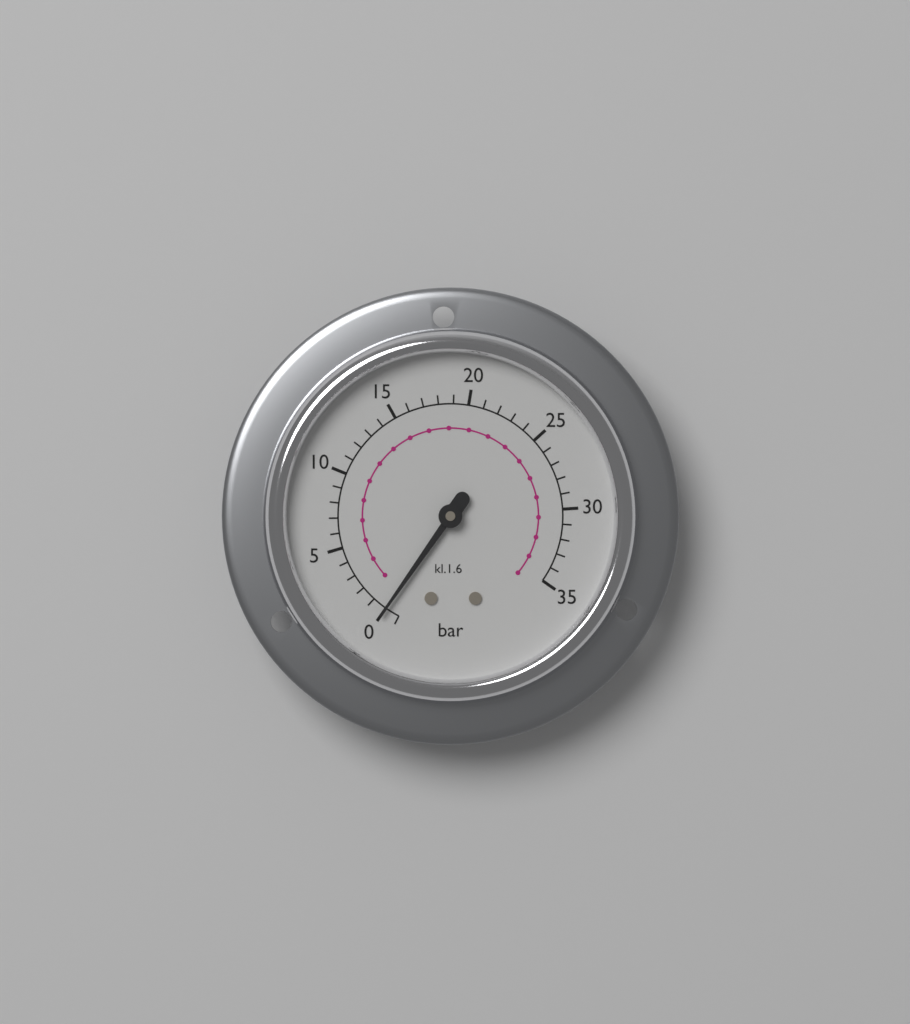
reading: 0 bar
